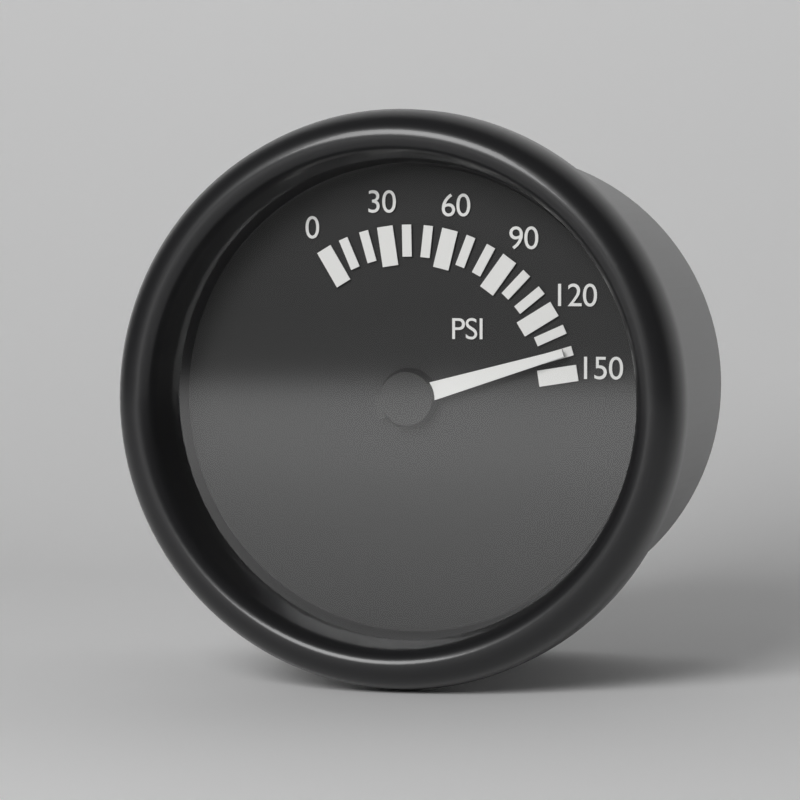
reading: 140 psi
